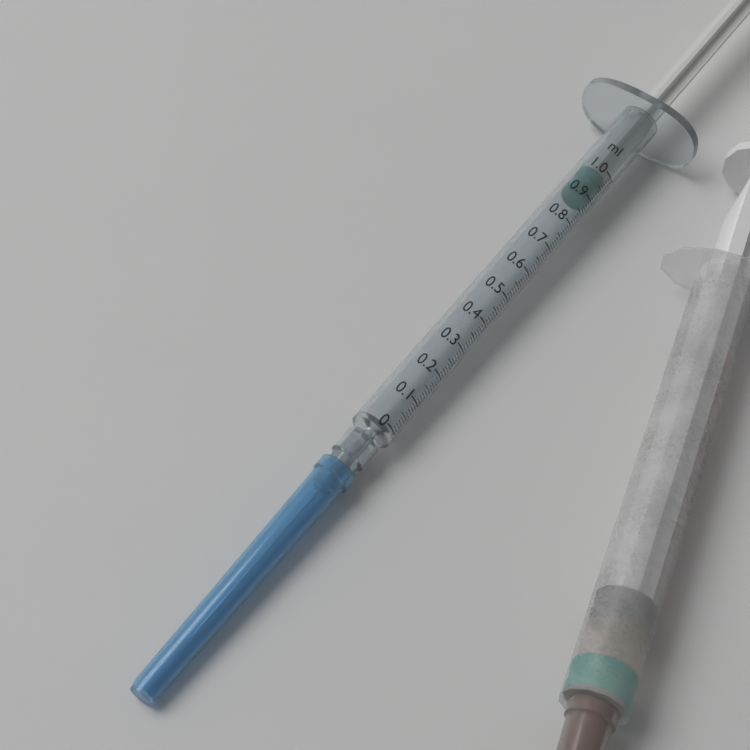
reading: 0.89 ml
